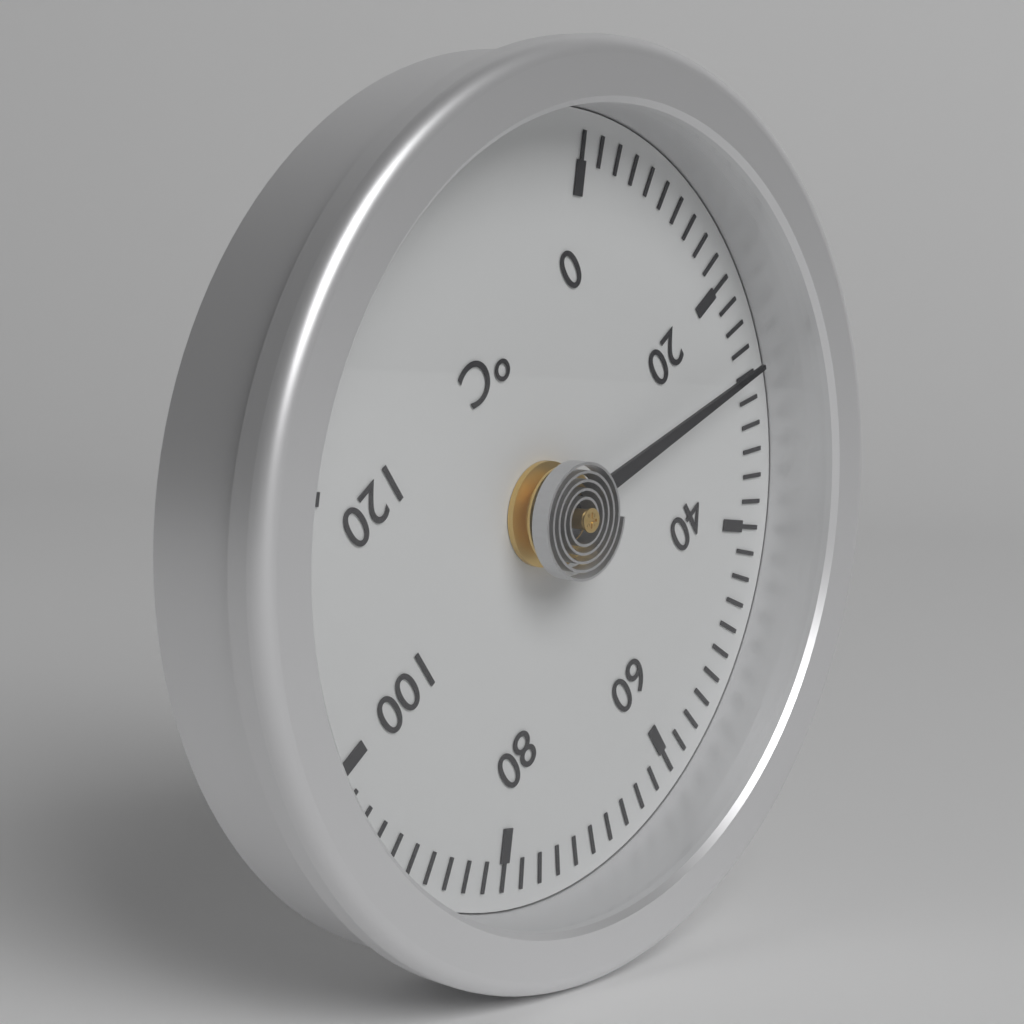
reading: 27 °C
